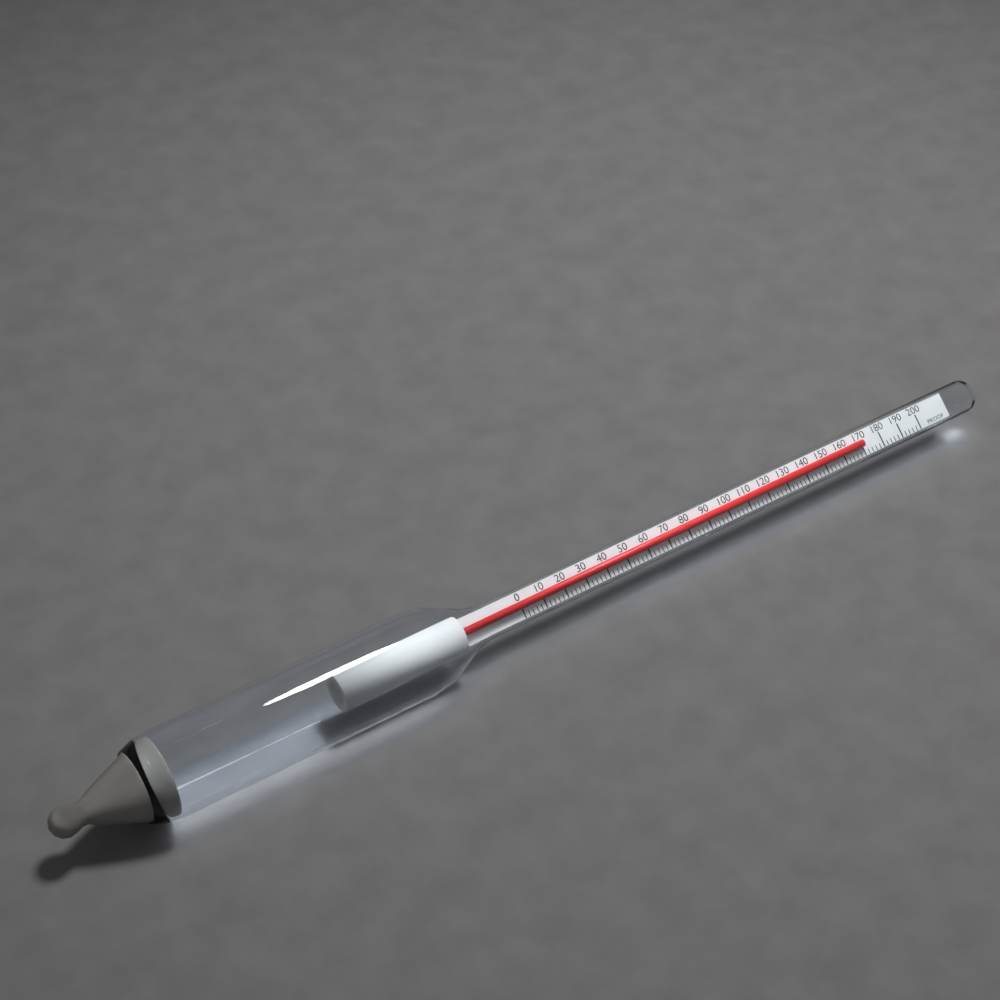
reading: 170 proof
